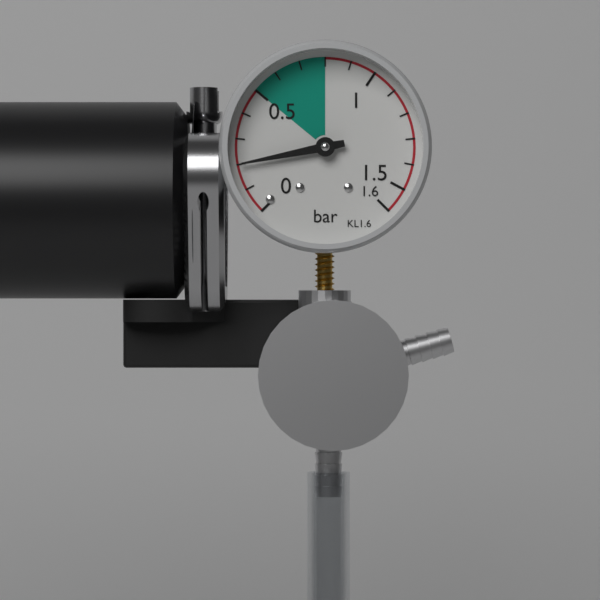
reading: 0.2 bar
